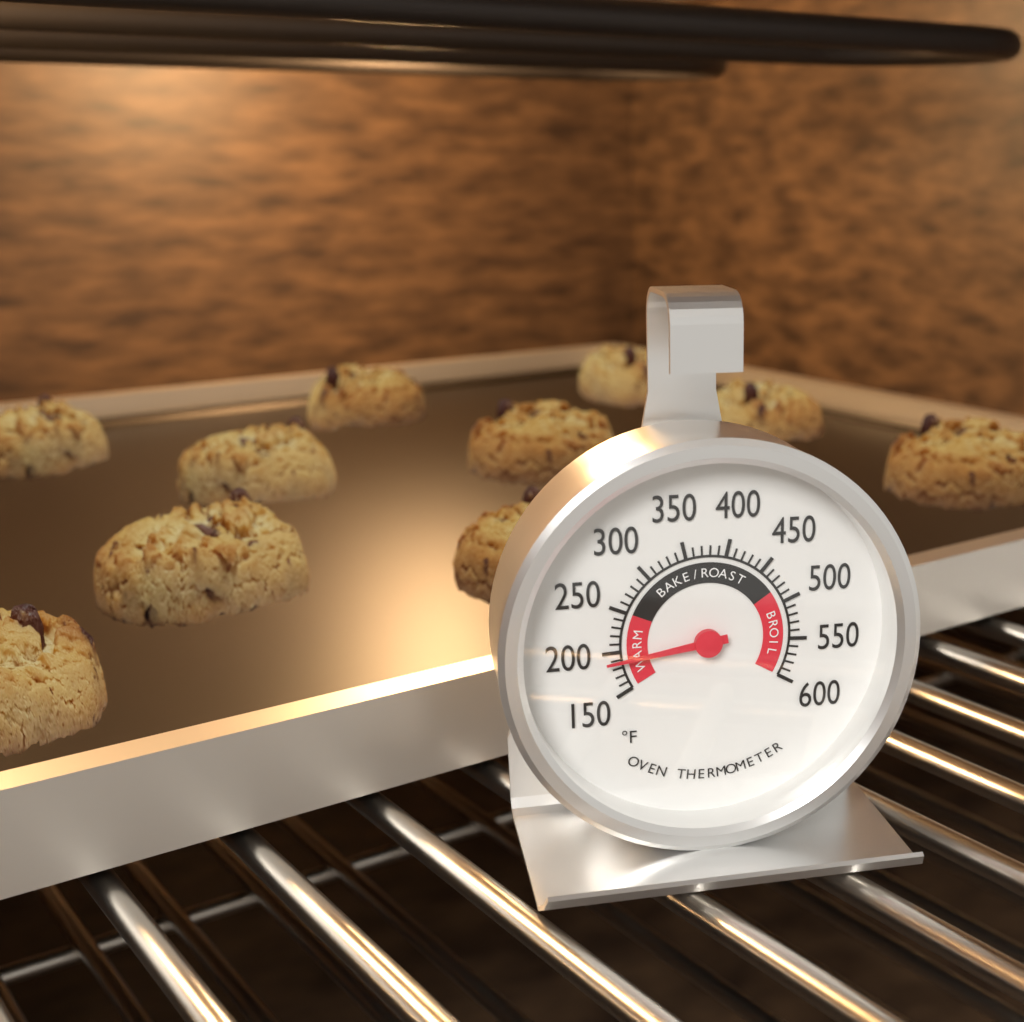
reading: 190 °F
